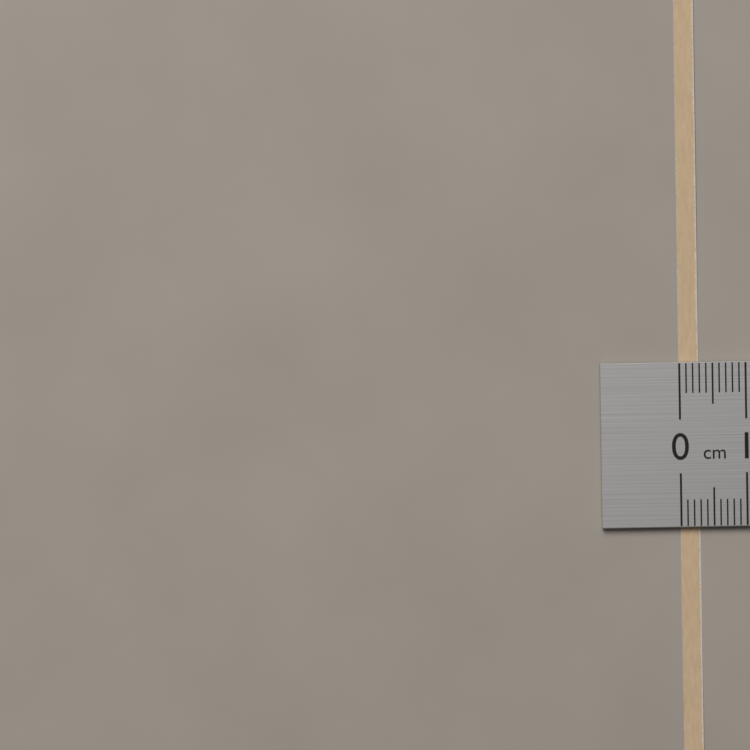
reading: 0.3 cm
